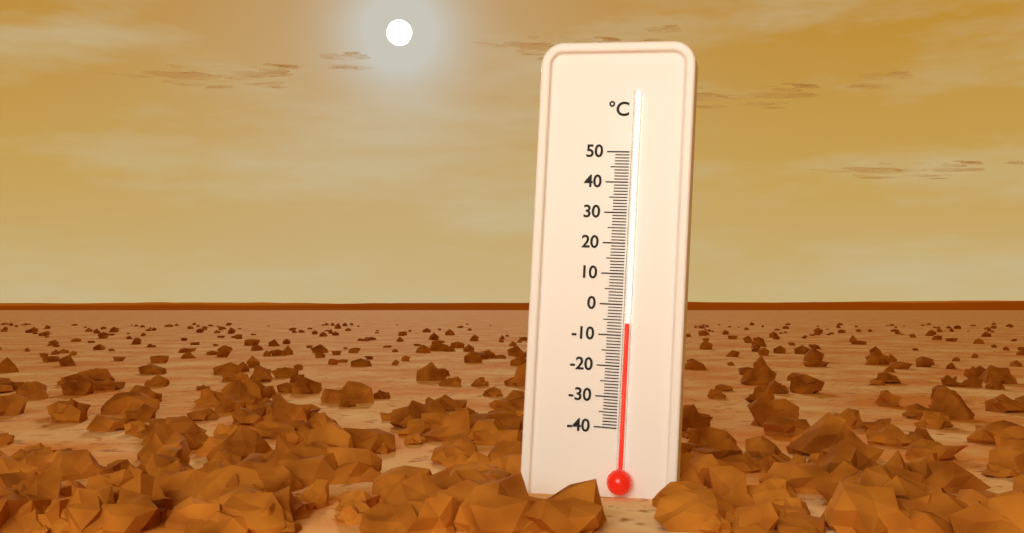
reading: -6 °C
